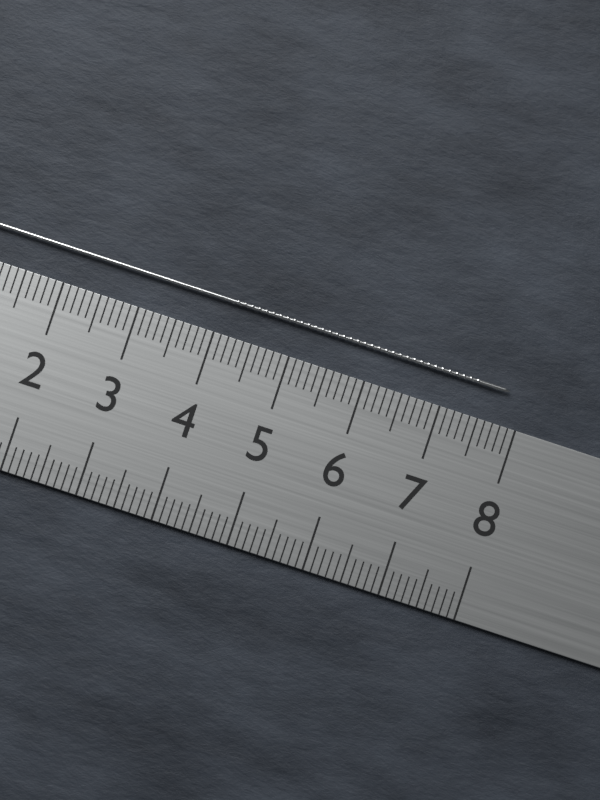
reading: 7.8 cm
